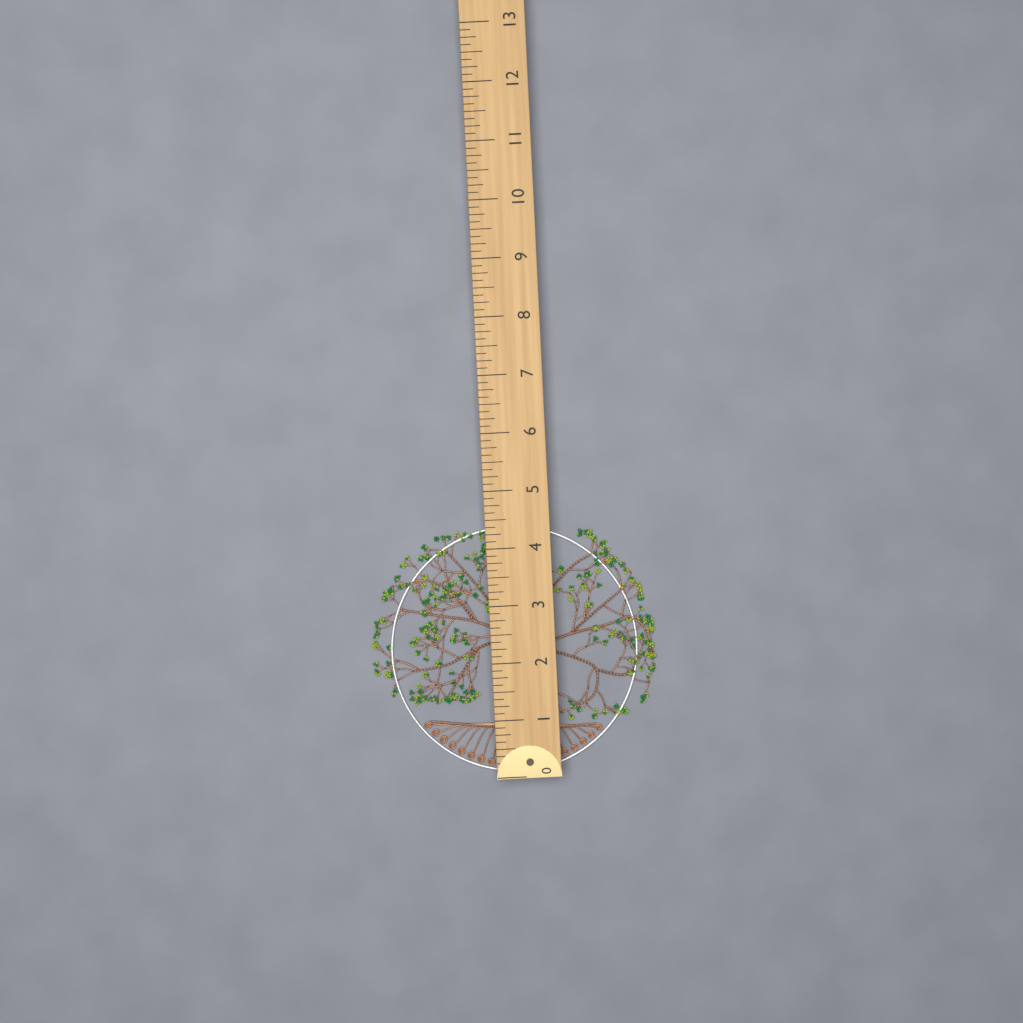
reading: 4.375 (no unit)
